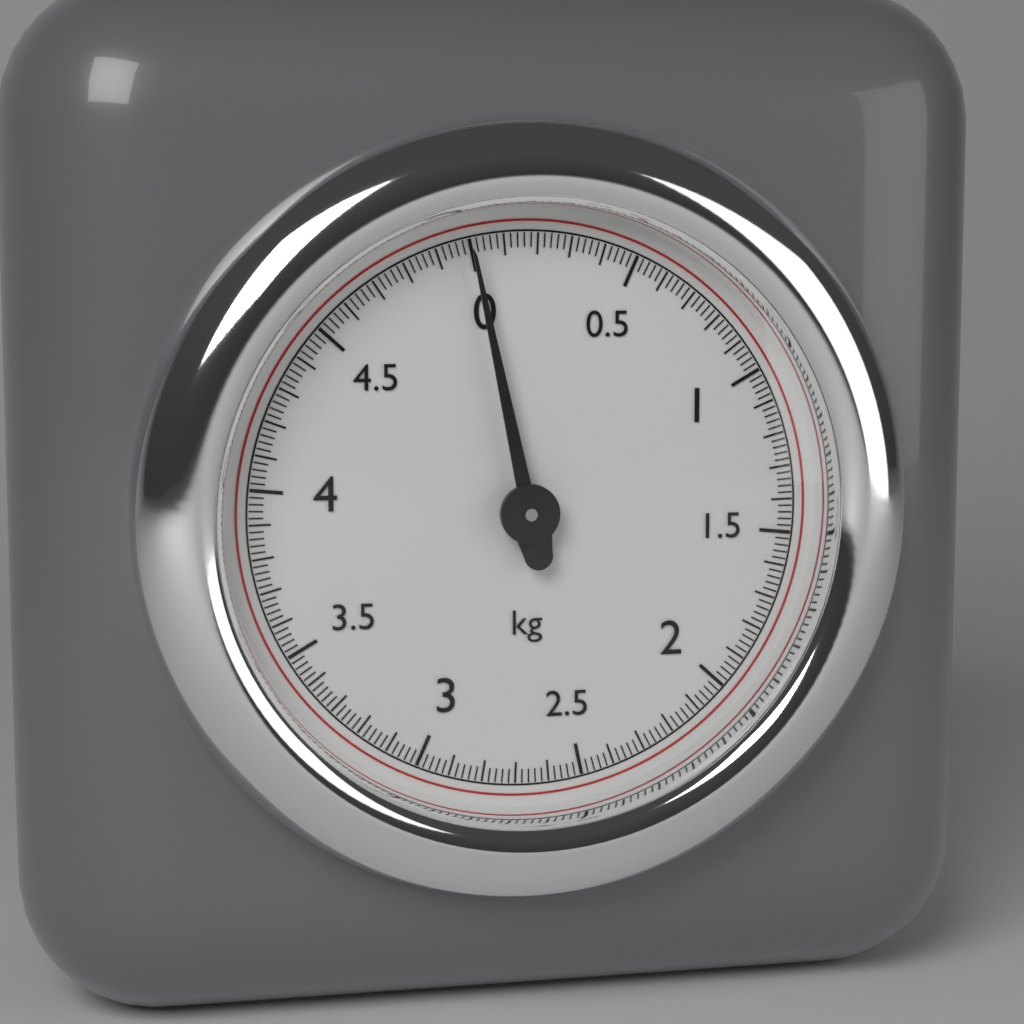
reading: 0.00 kg
